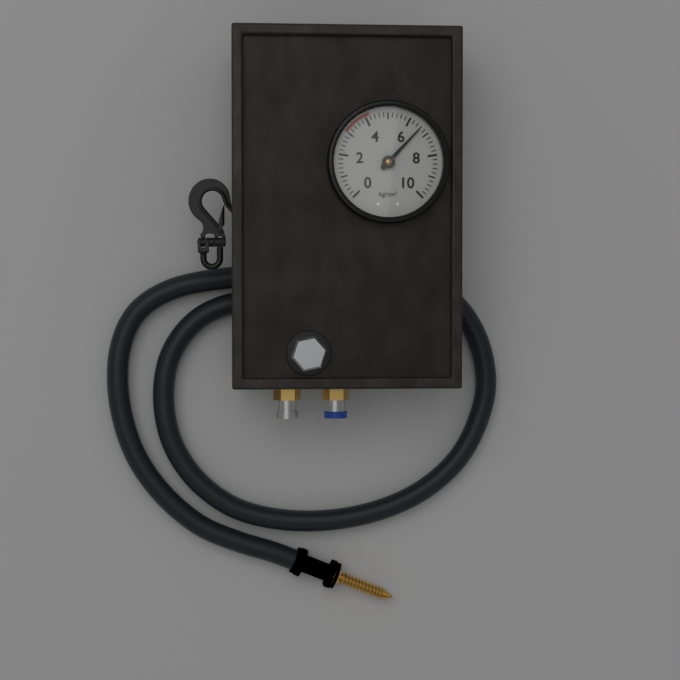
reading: 6.6 kg/cm²
